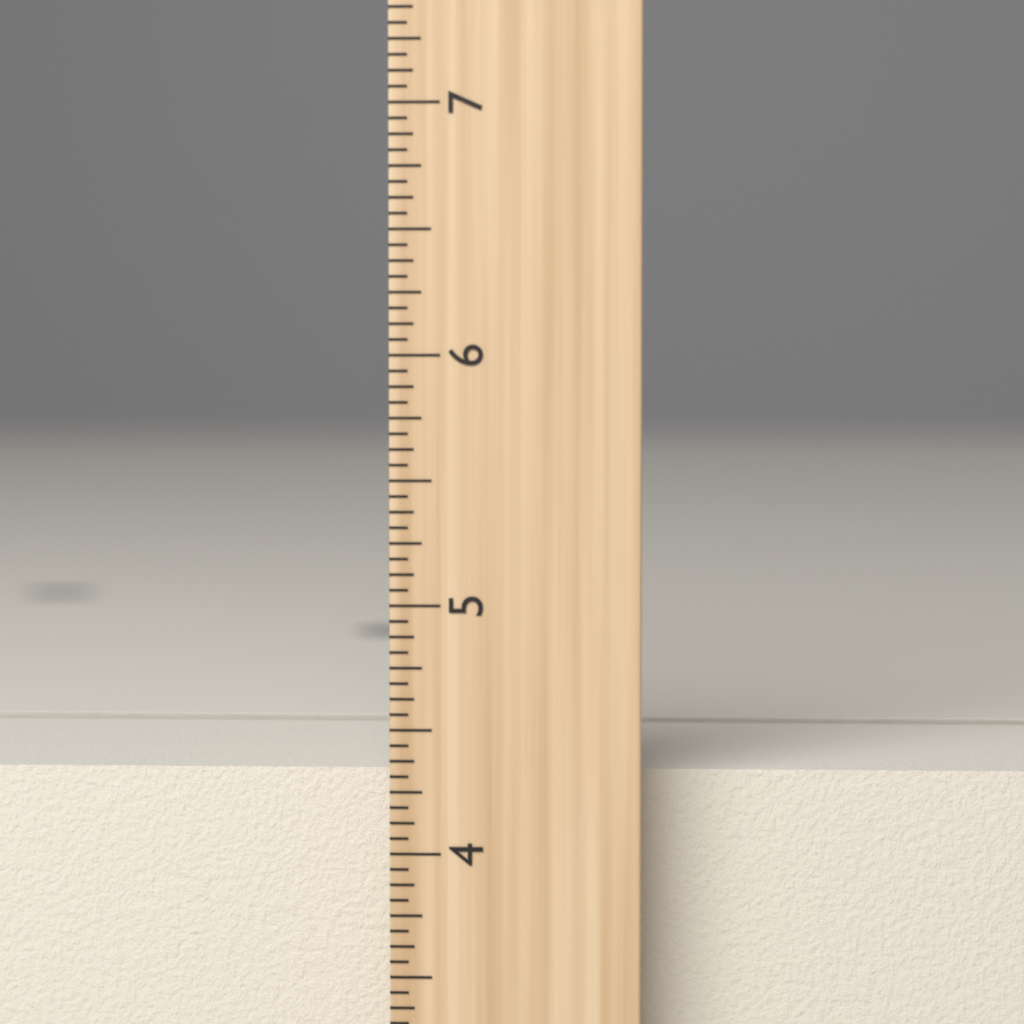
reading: 4.3125 inch
